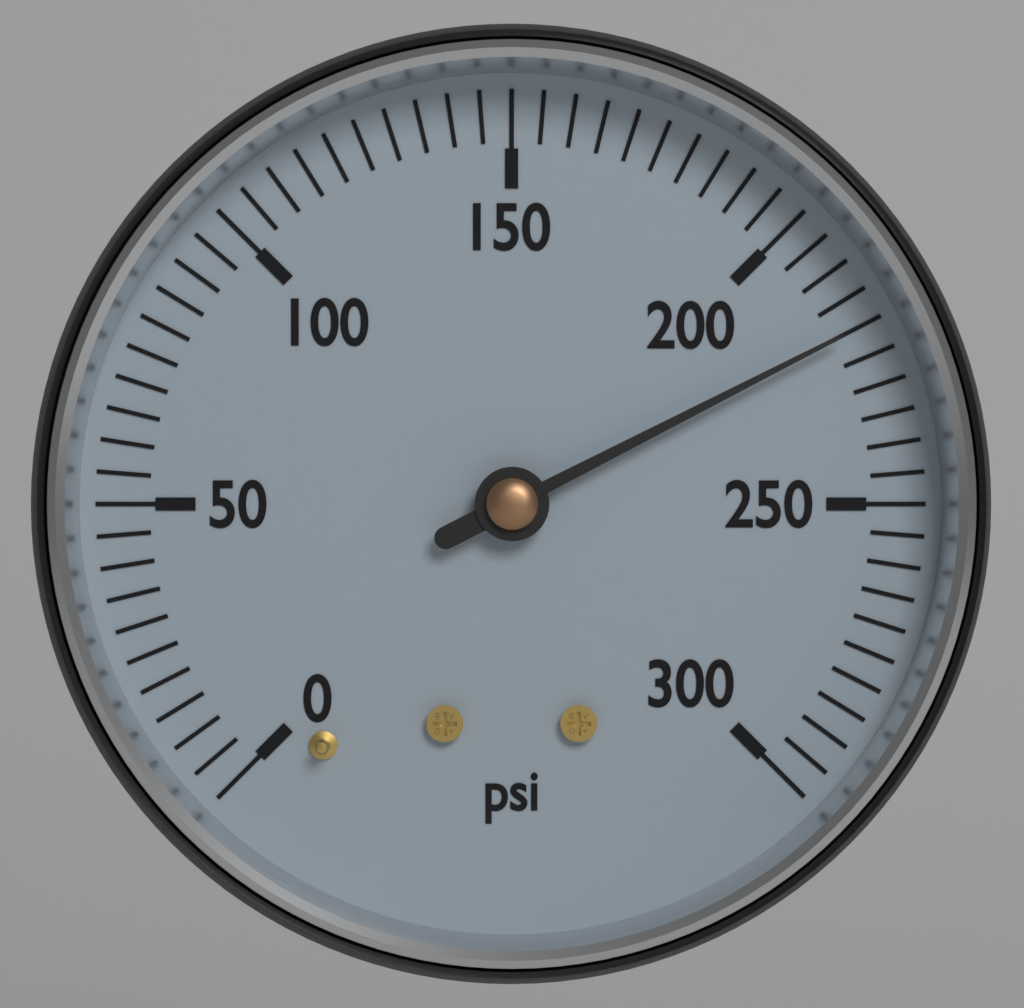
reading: 220 psi
